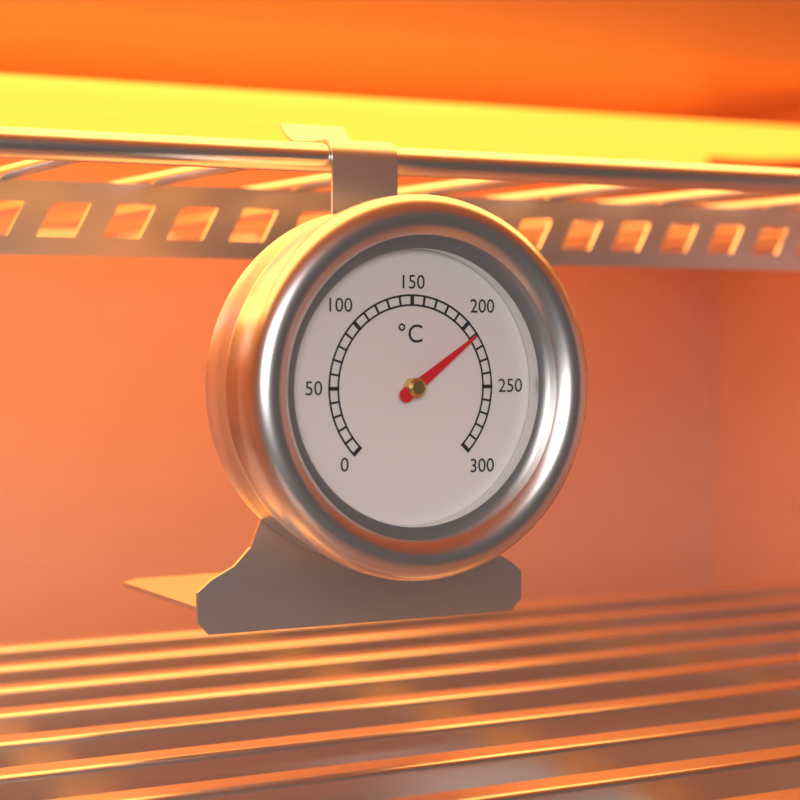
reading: 210 °C
